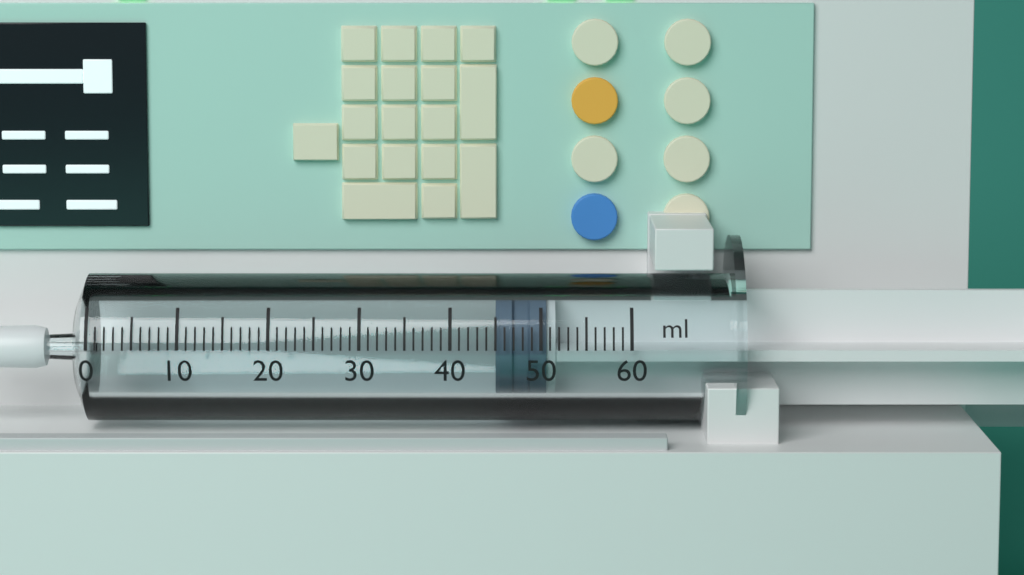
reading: 45 ml
